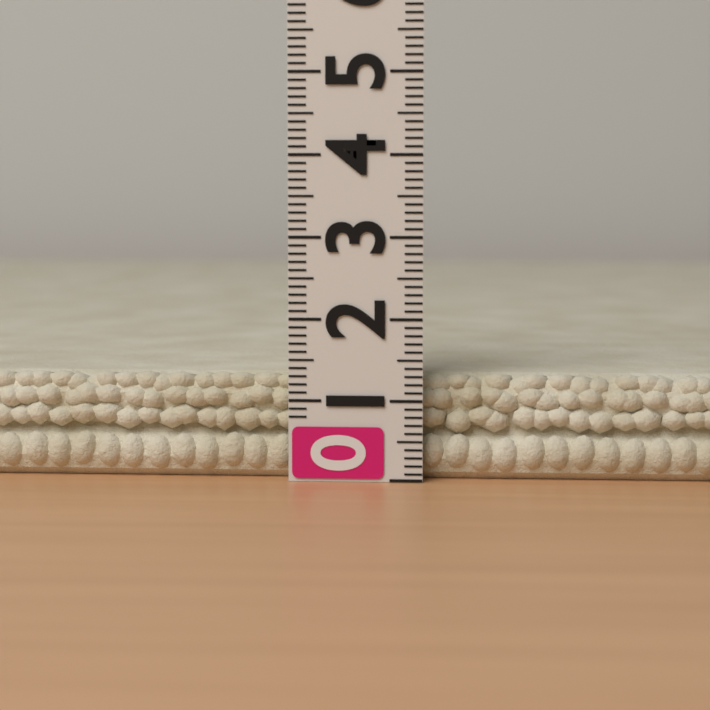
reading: 1.3 (no unit)
